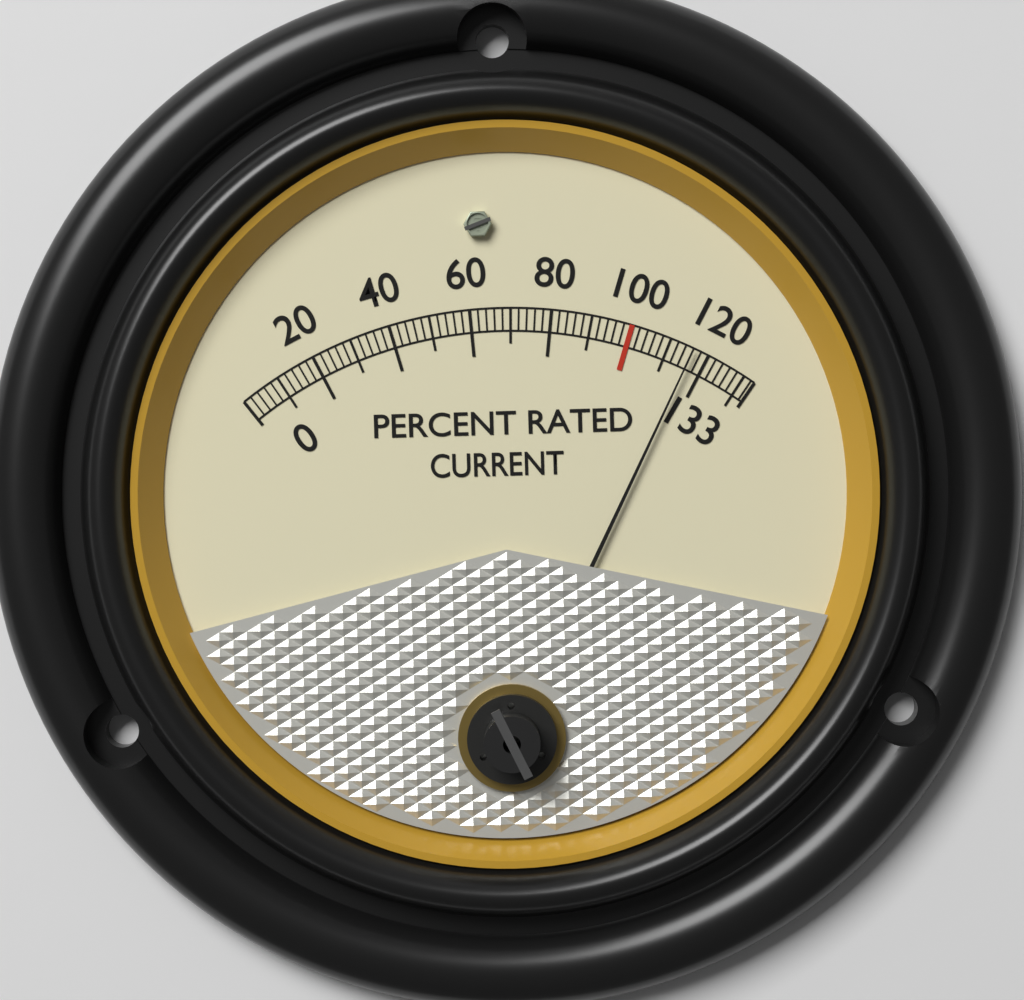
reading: 116 %
